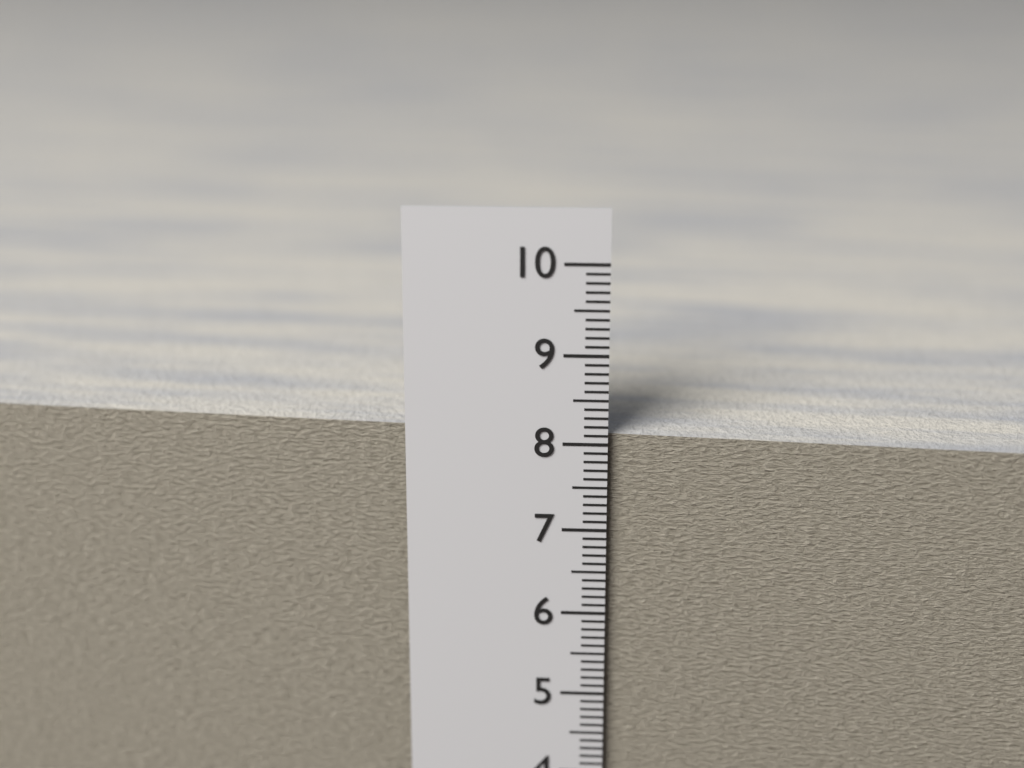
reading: 8.1 cm
